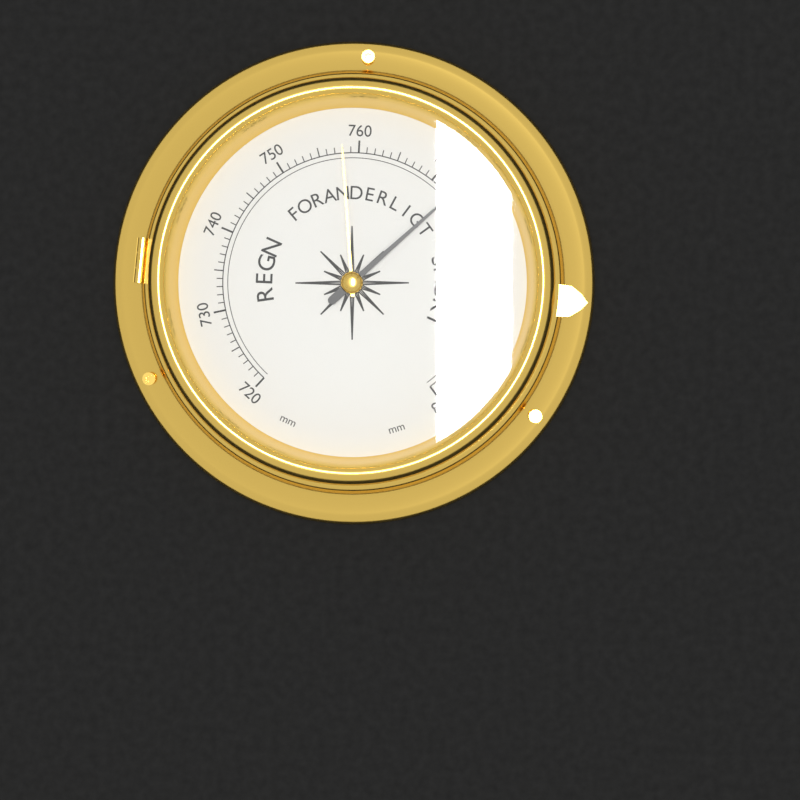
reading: 773 mm
